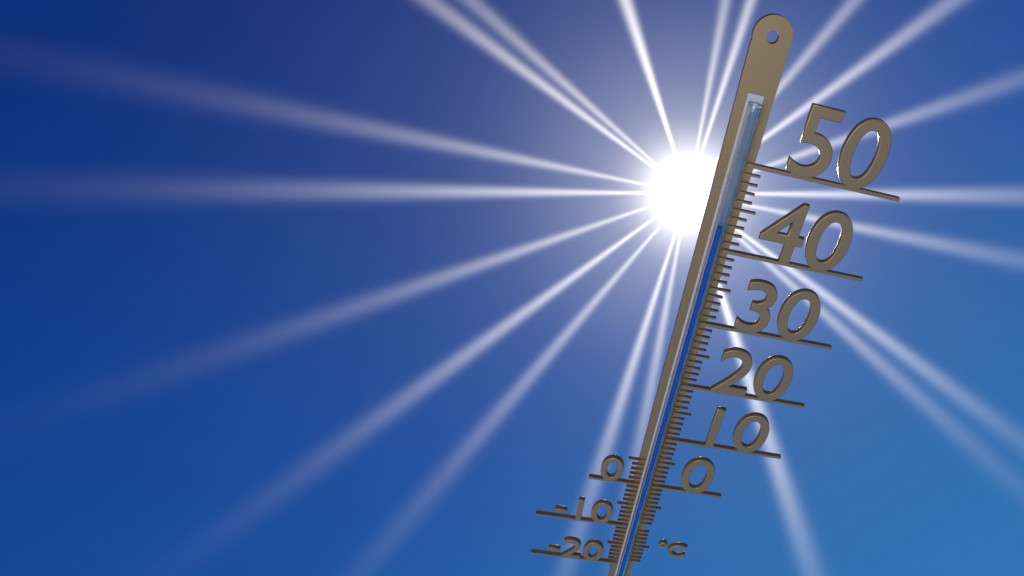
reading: 43 °C
